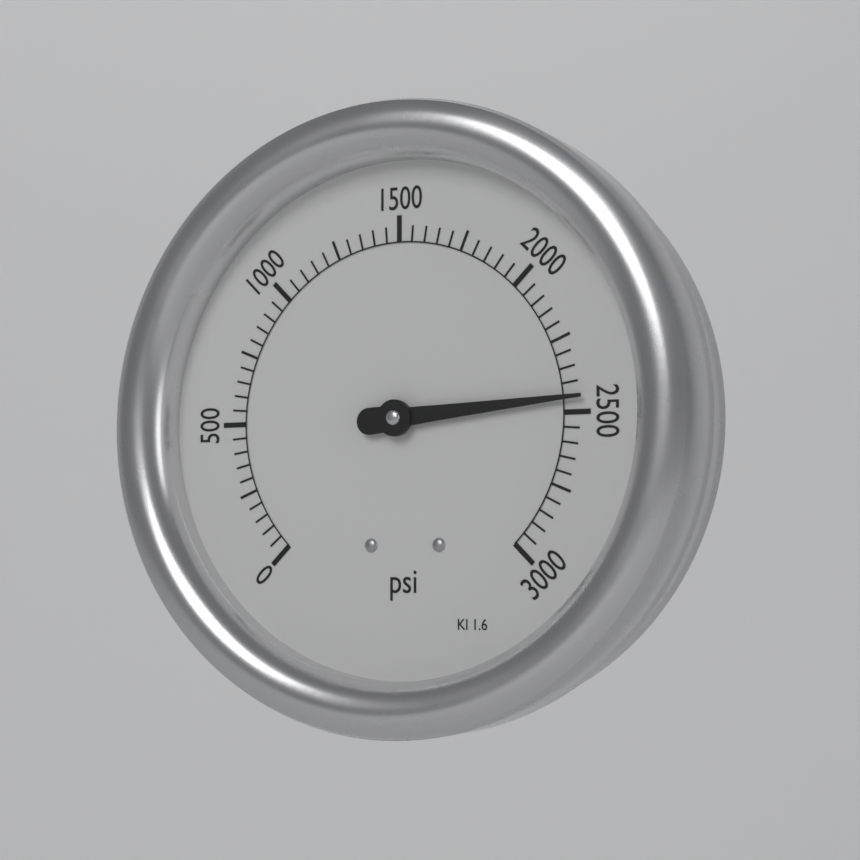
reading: 2450 psi
